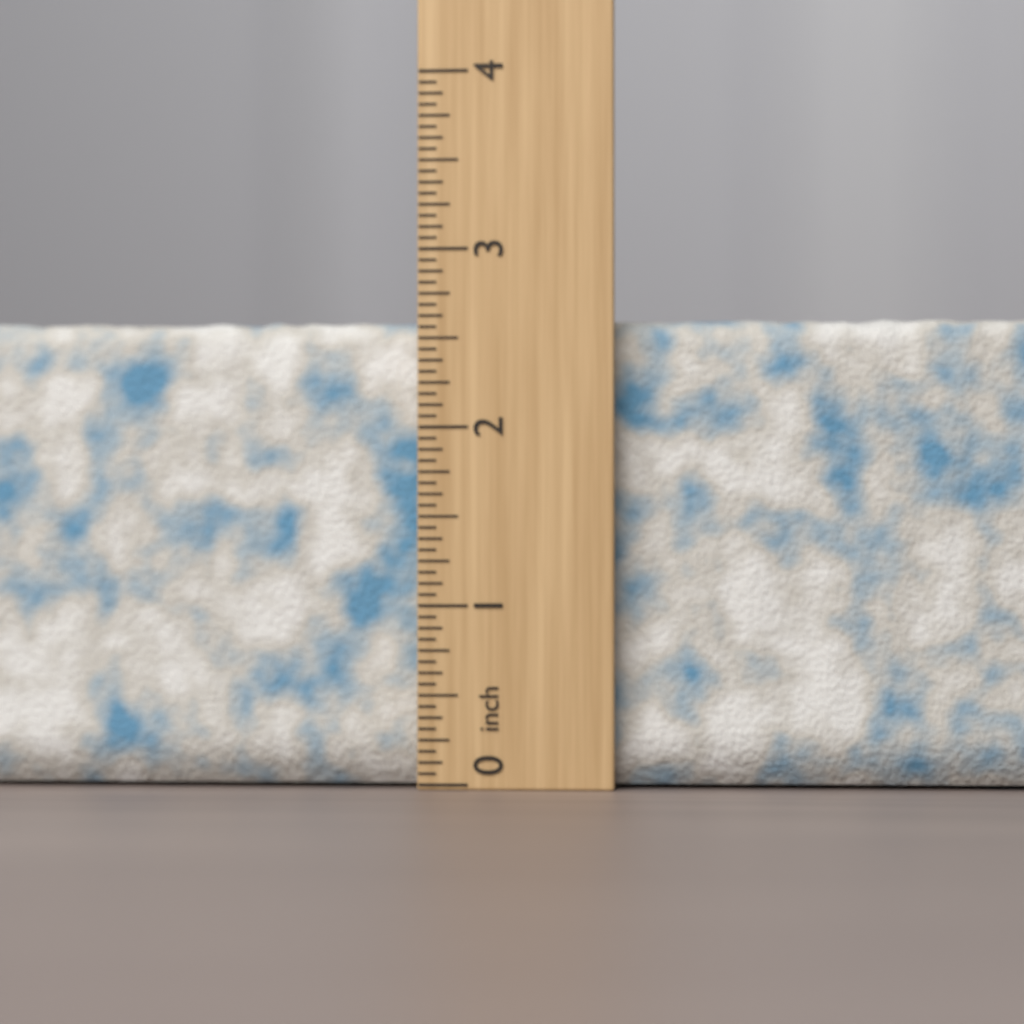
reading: 2.6250 inch
